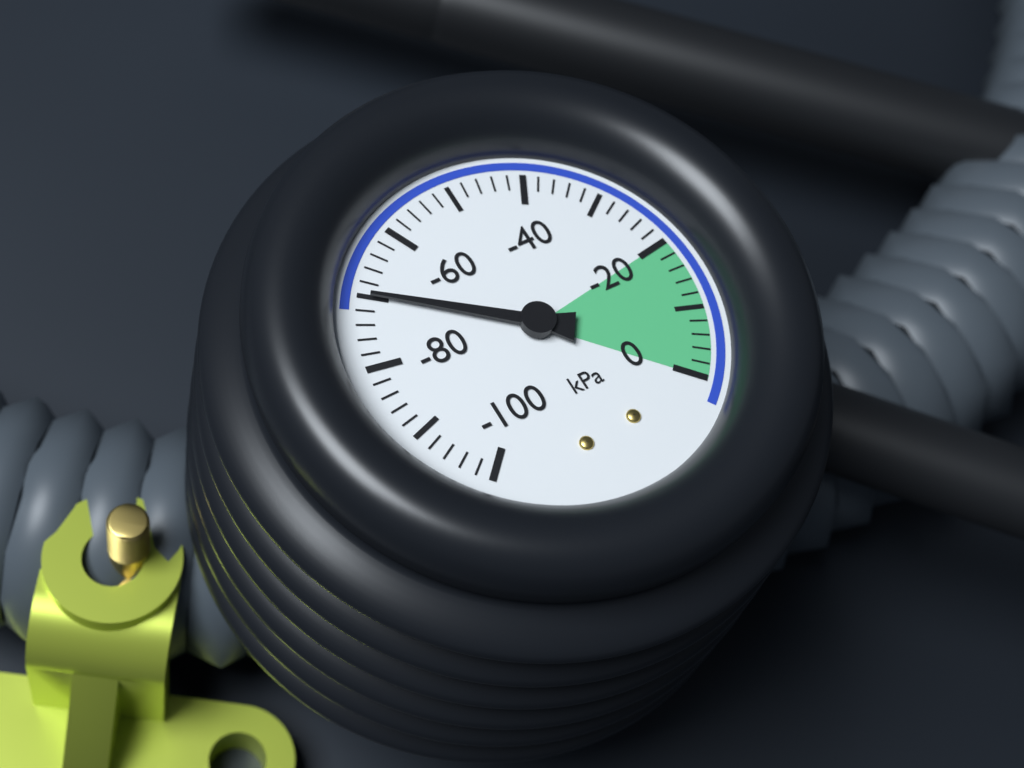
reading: -70 kPa
